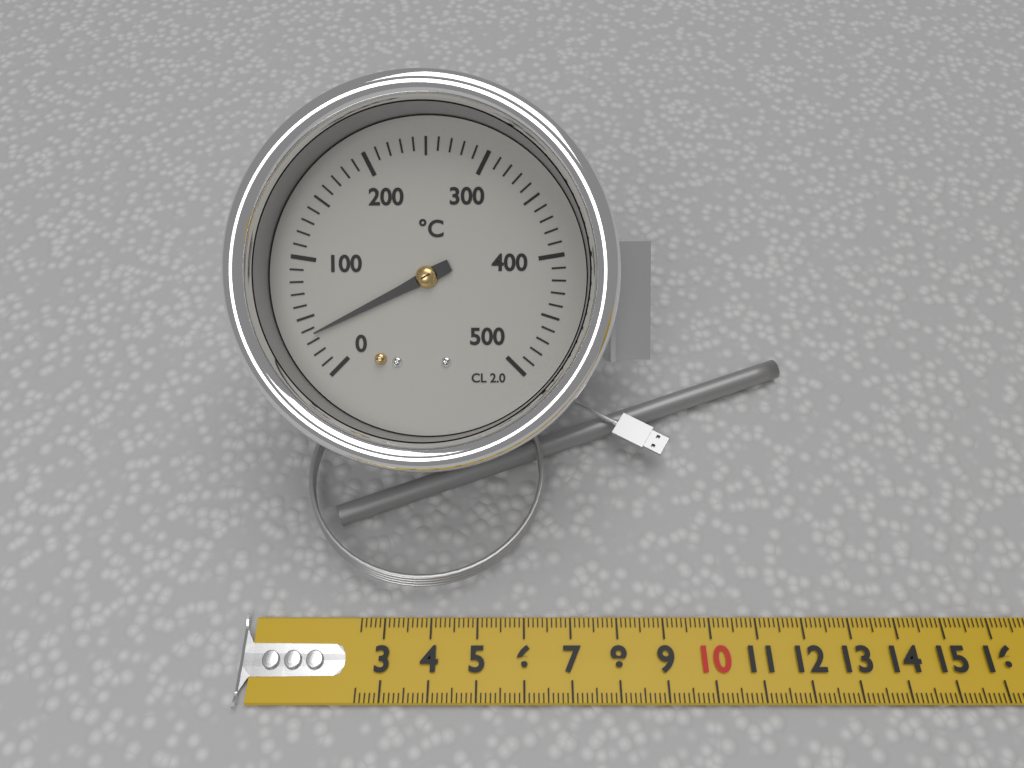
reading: 35 °C
